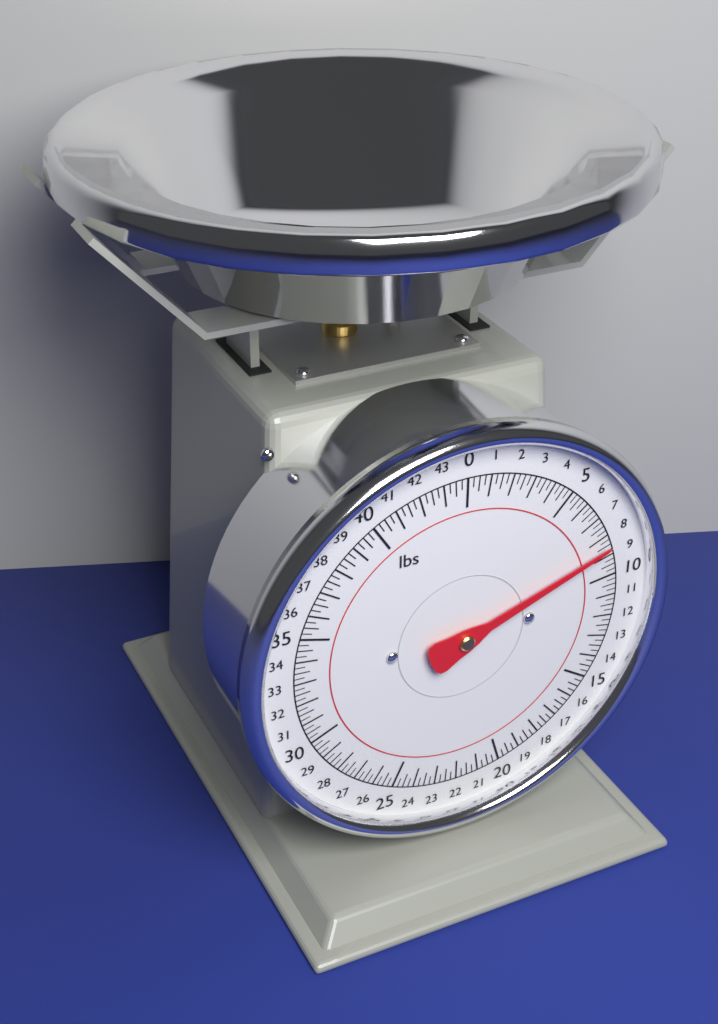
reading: 8.50 lbs
